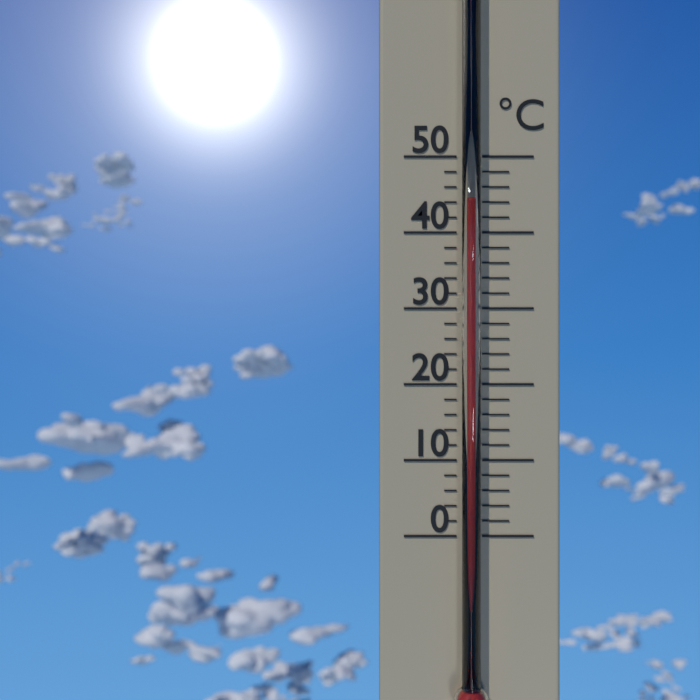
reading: 44 °C
